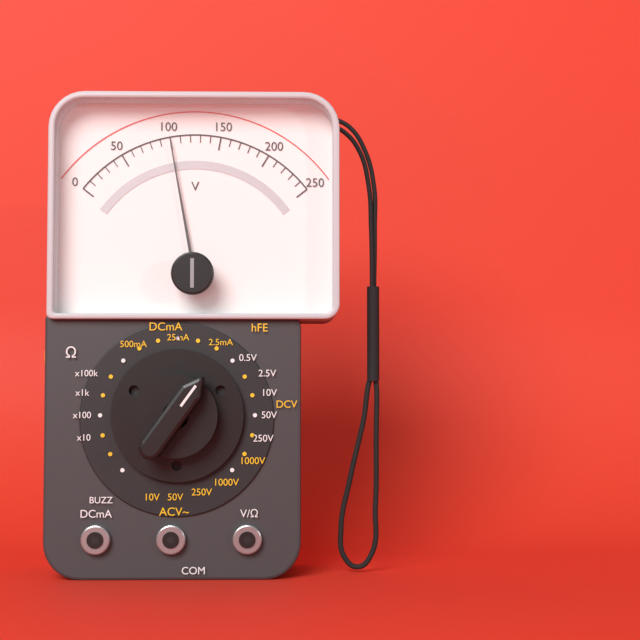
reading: 100 V
